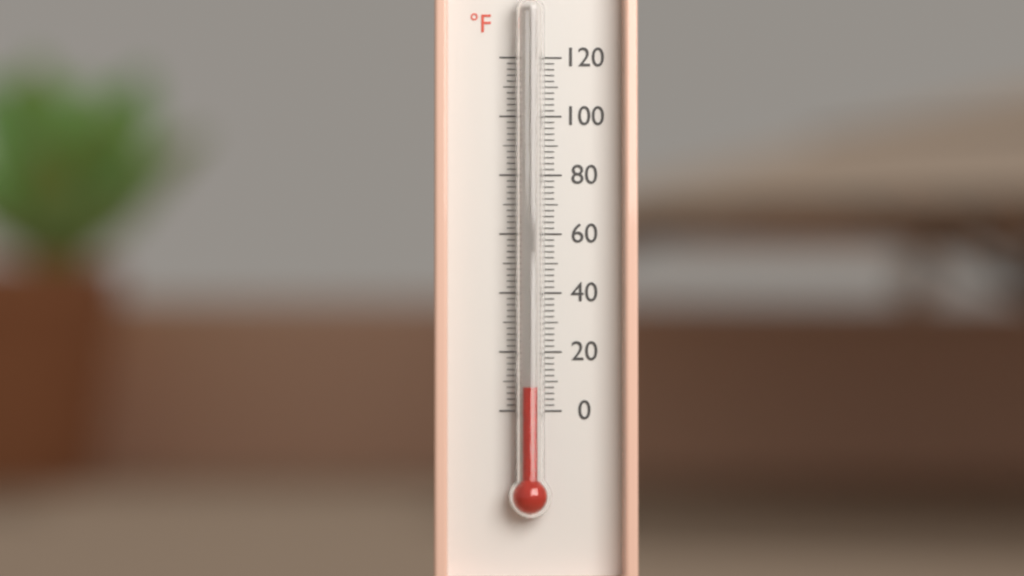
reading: 8 °F
